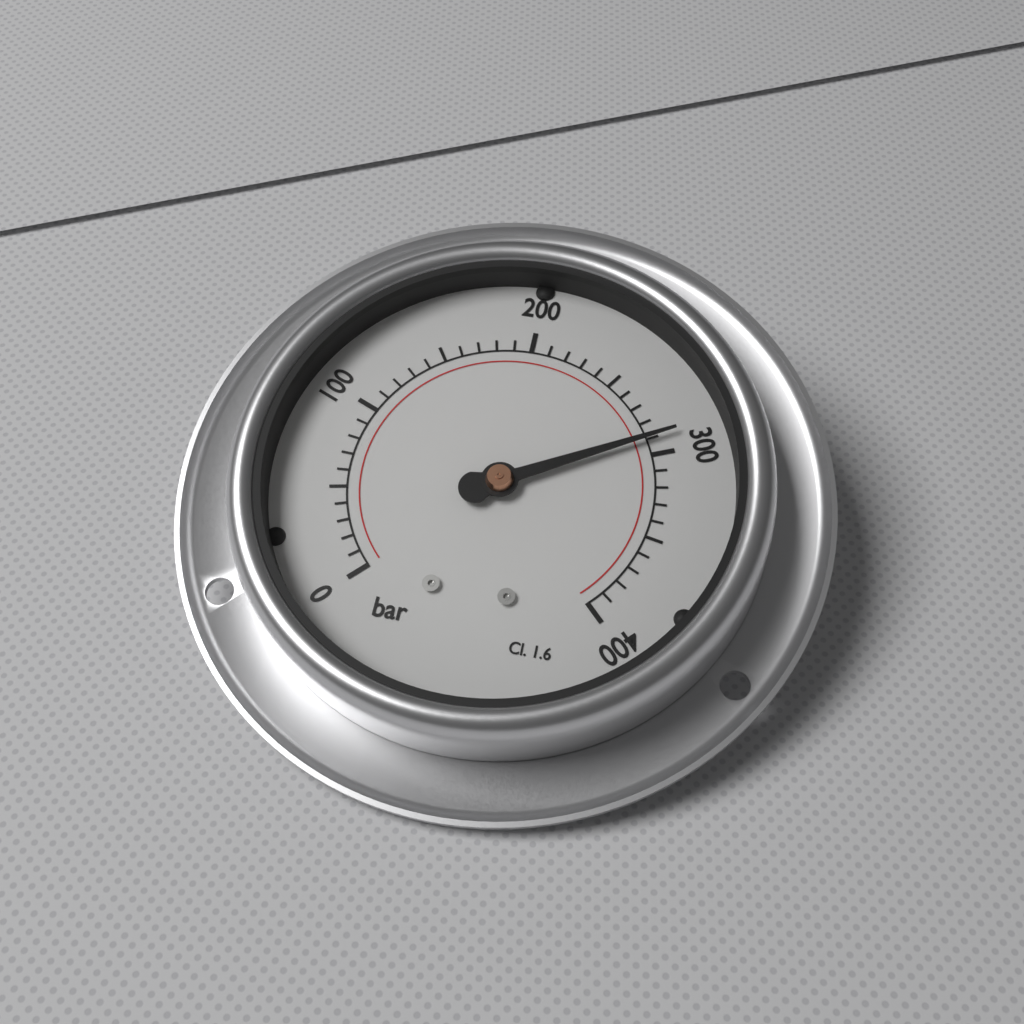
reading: 290 bar
